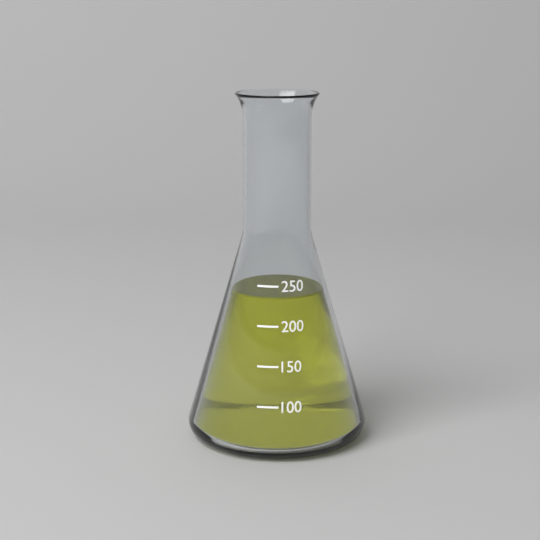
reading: 235 (no unit)
